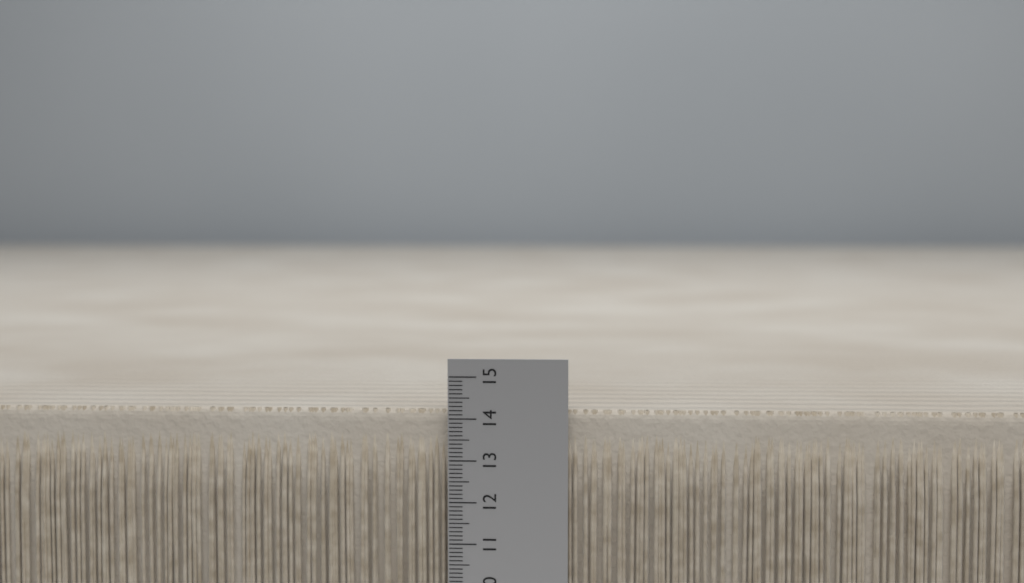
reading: 14.2 (no unit)
